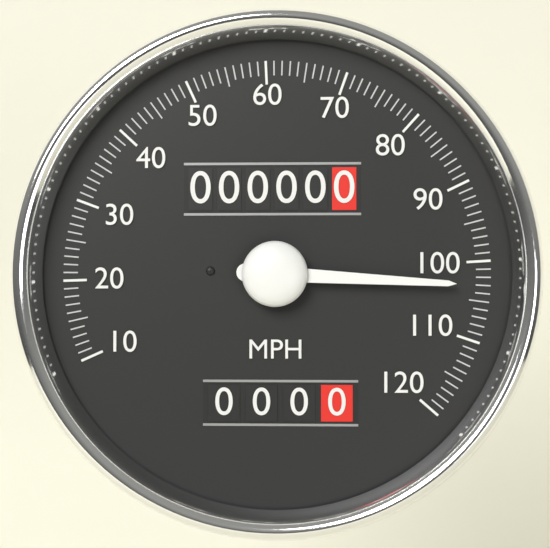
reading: 103 MPH
